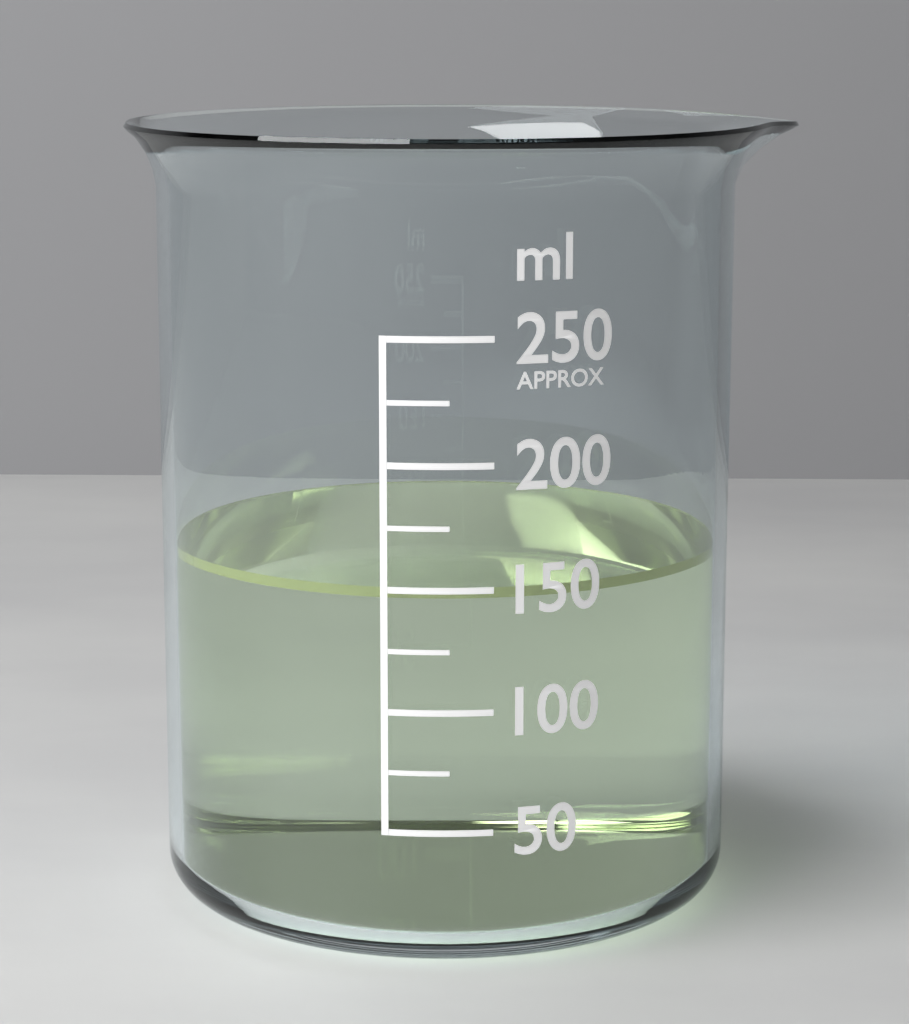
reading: 150 ml
